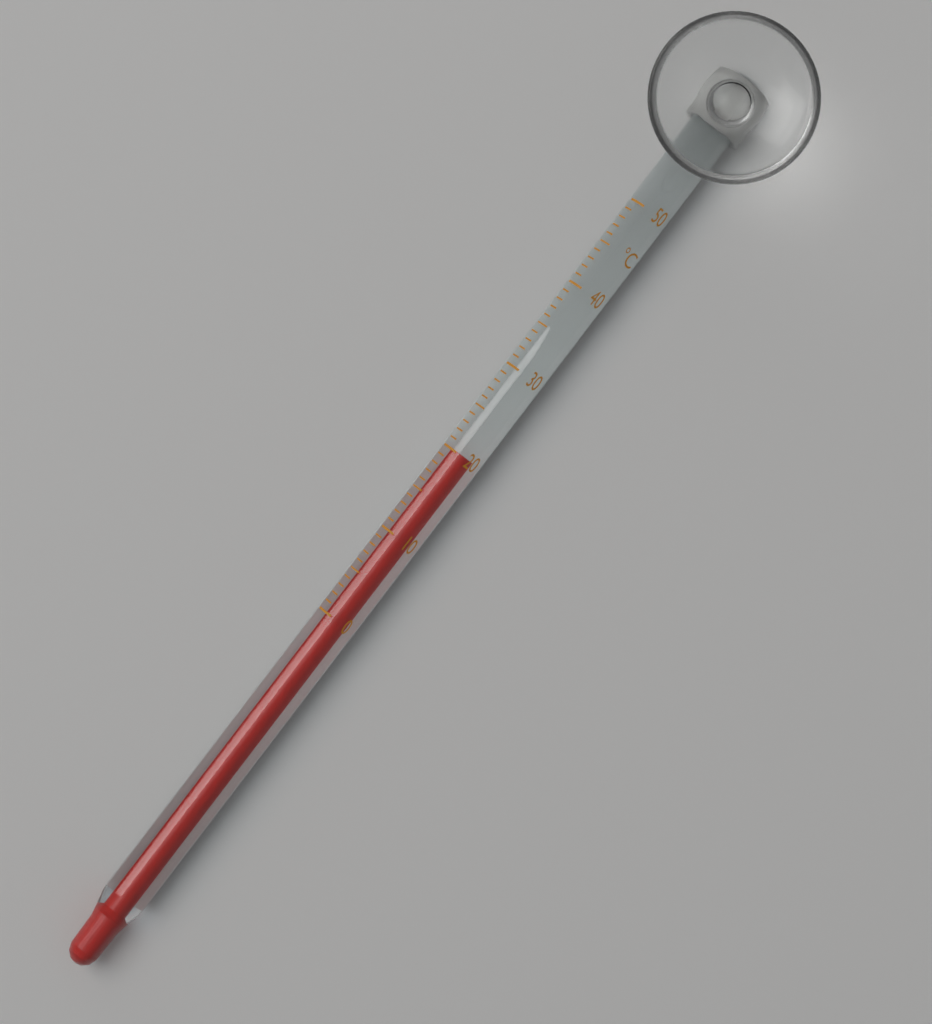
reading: 20 °C
